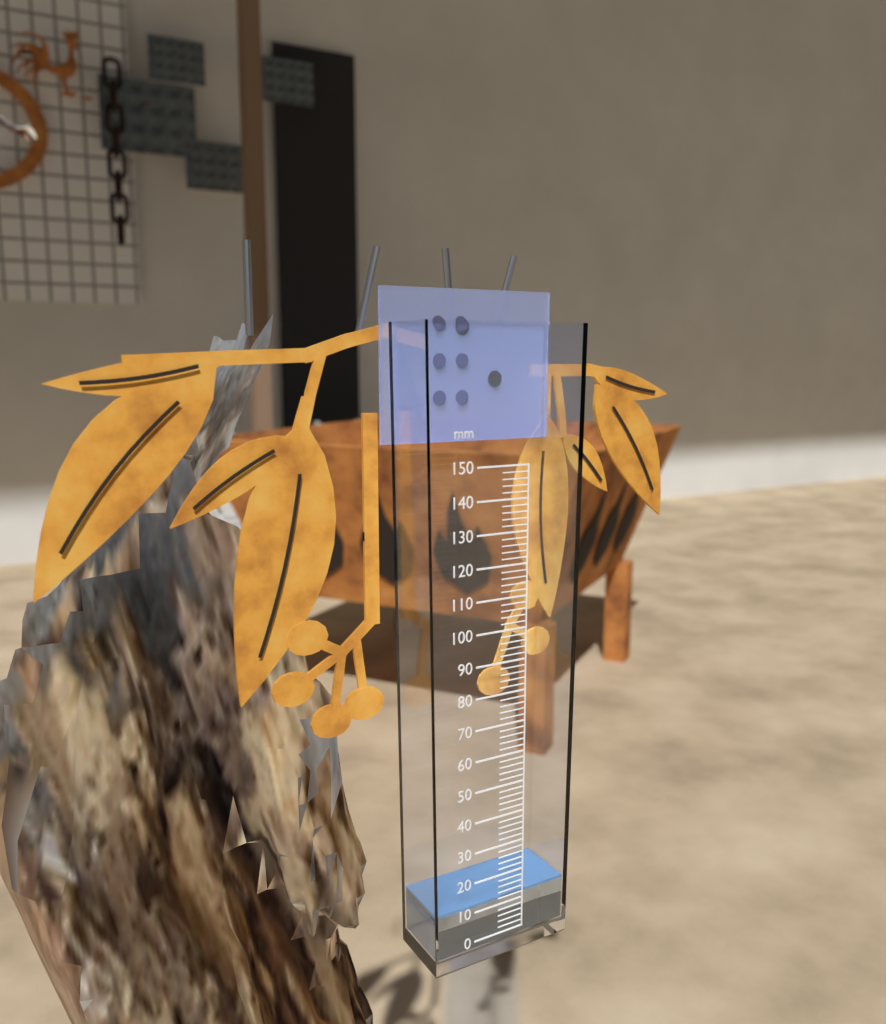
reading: 12 mm
